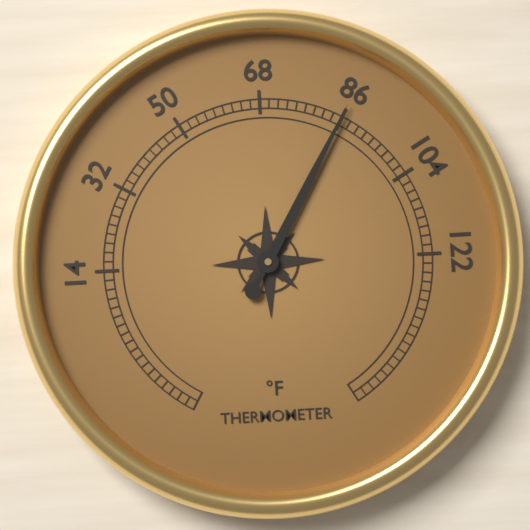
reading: 86 °F
